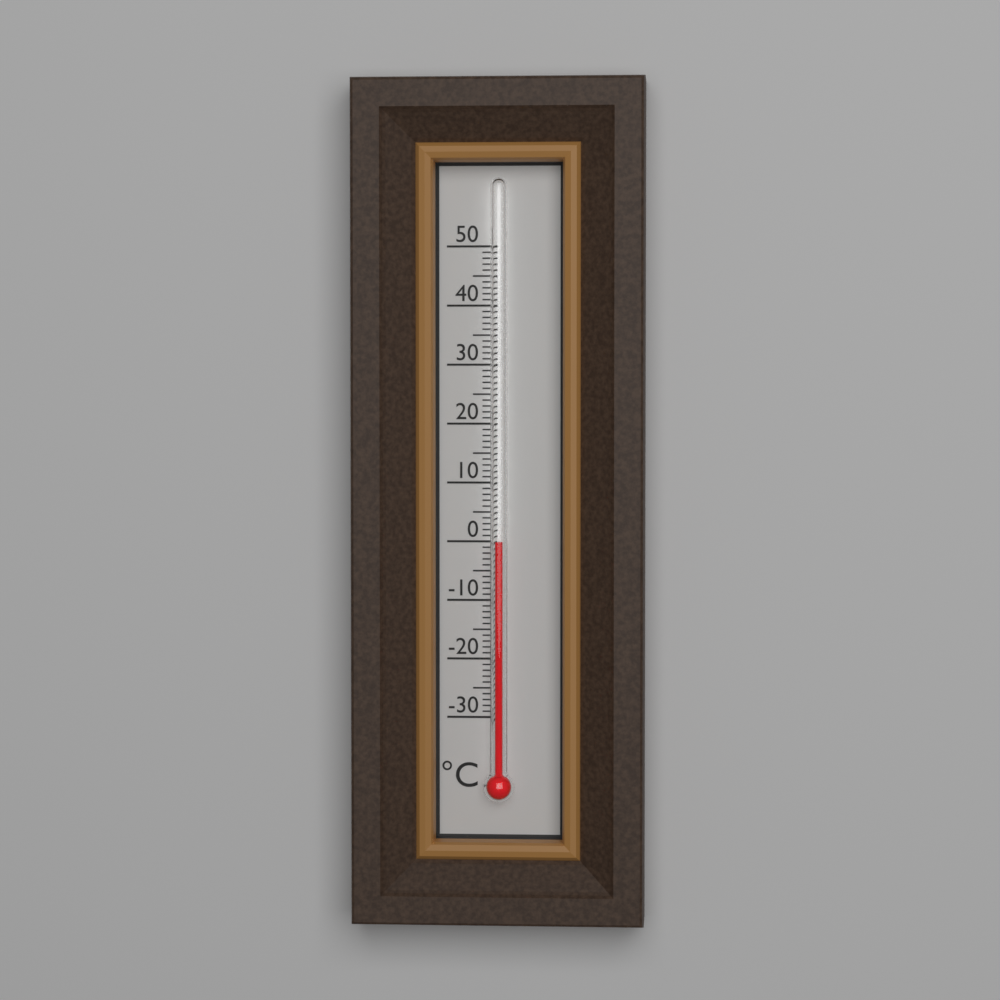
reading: 0 °C
